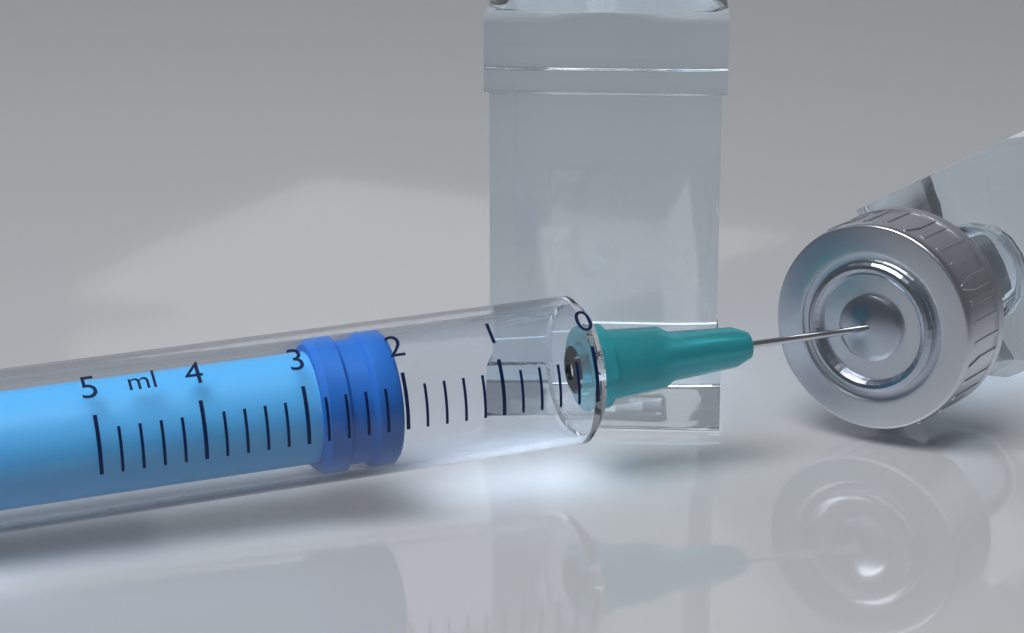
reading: 2.0 ml
